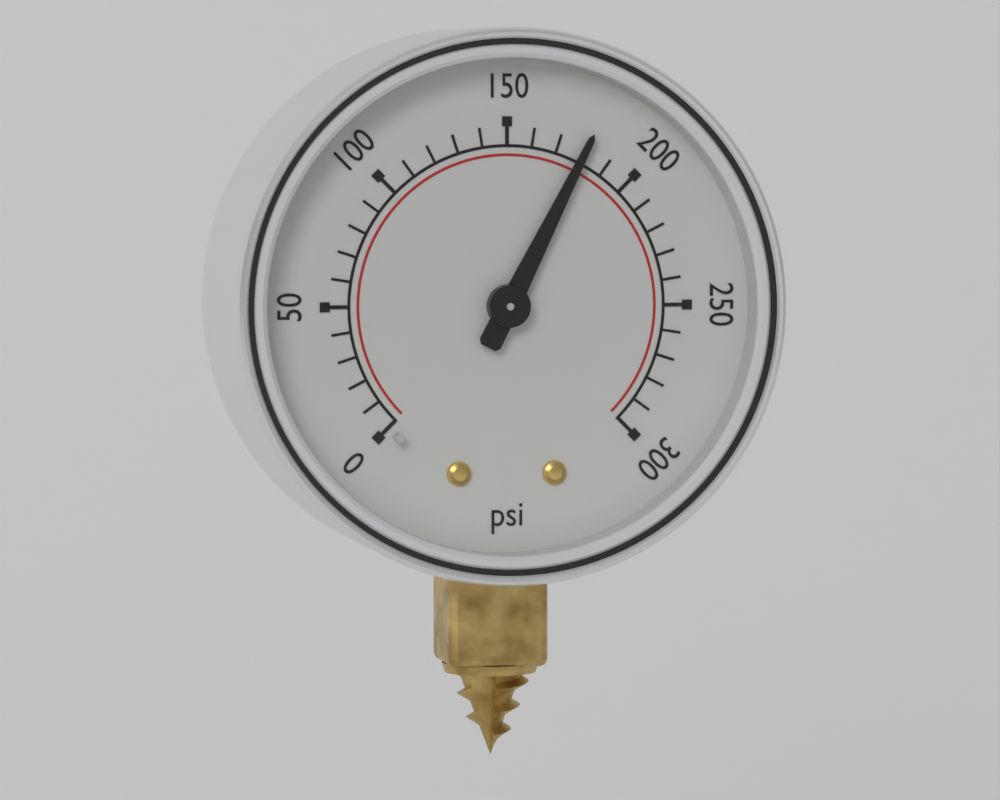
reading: 180 psi
